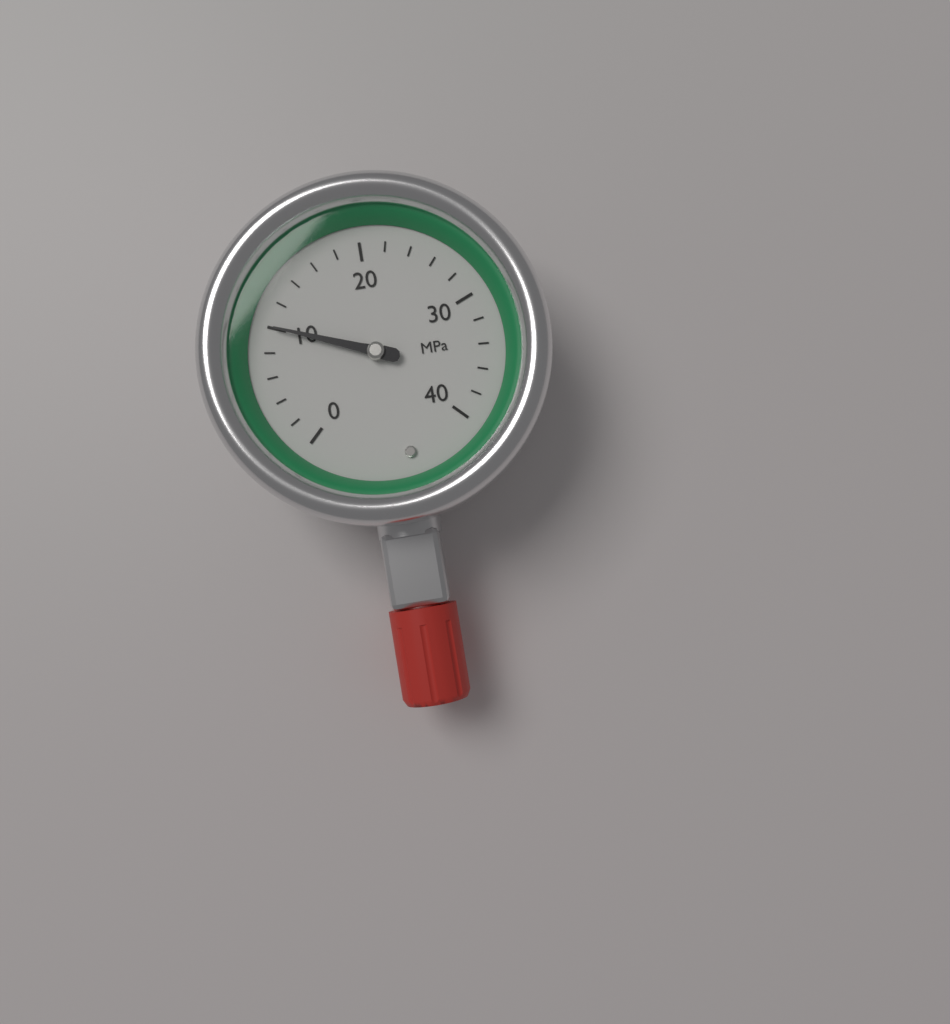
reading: 10 MPa
